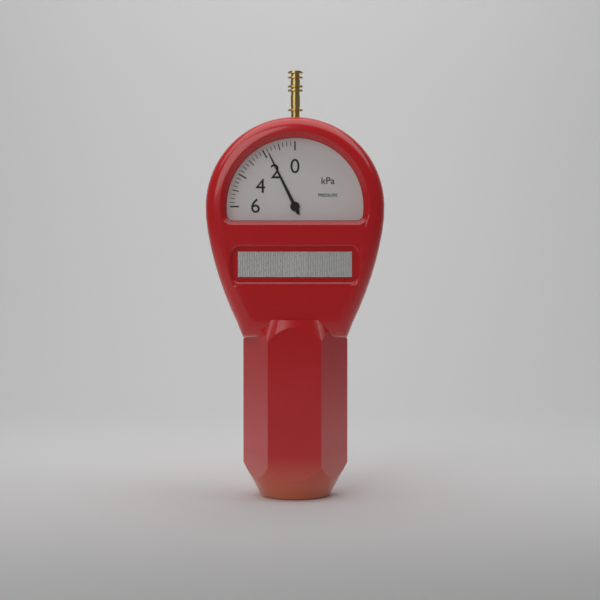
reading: 1.75 kPa
